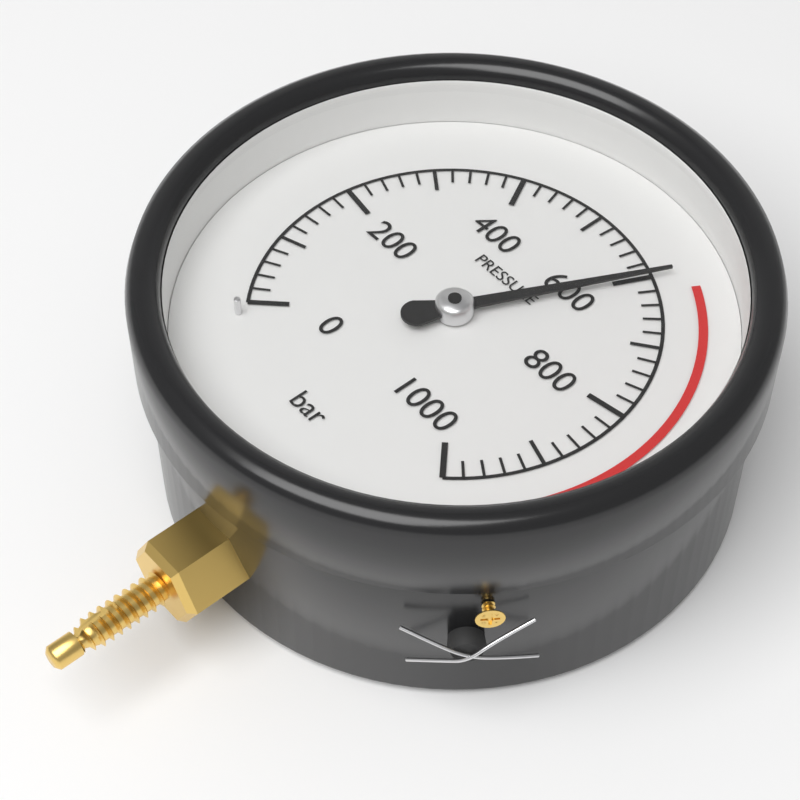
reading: 600 bar
